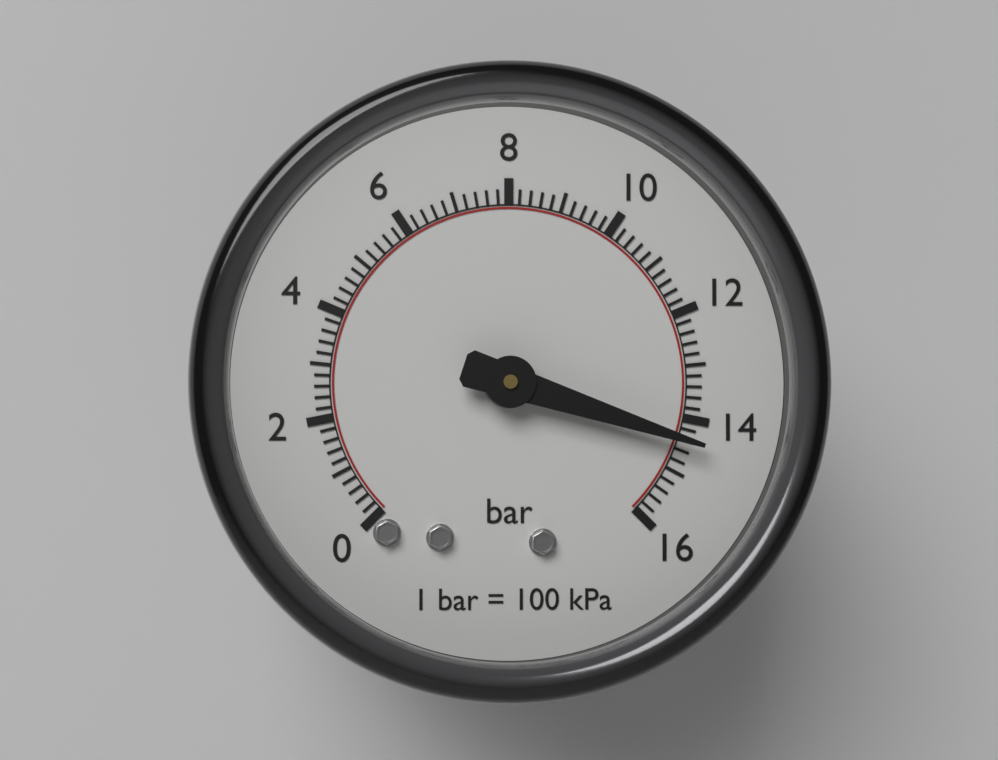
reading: 14.4 bar
